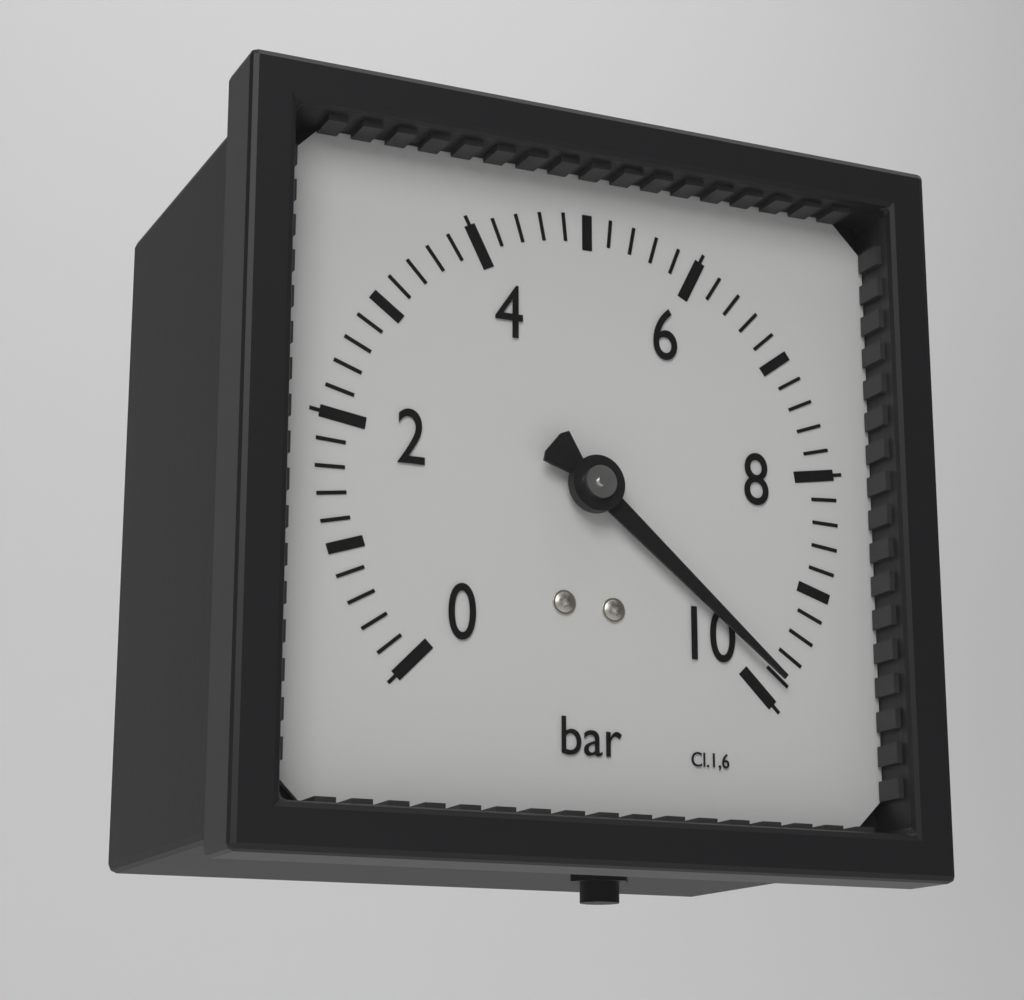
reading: 9.8 bar
